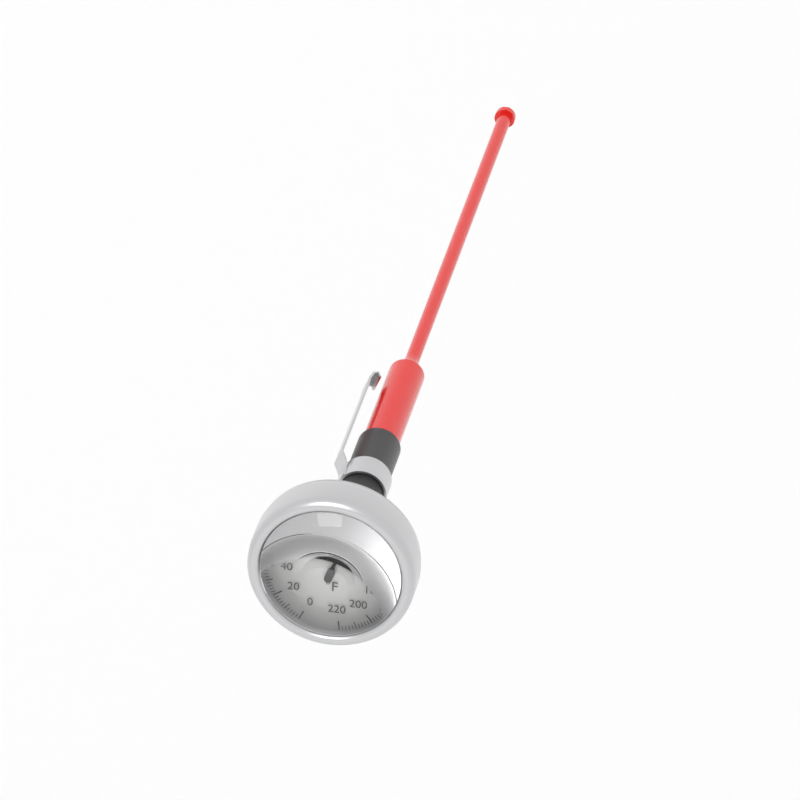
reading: 116 °F
